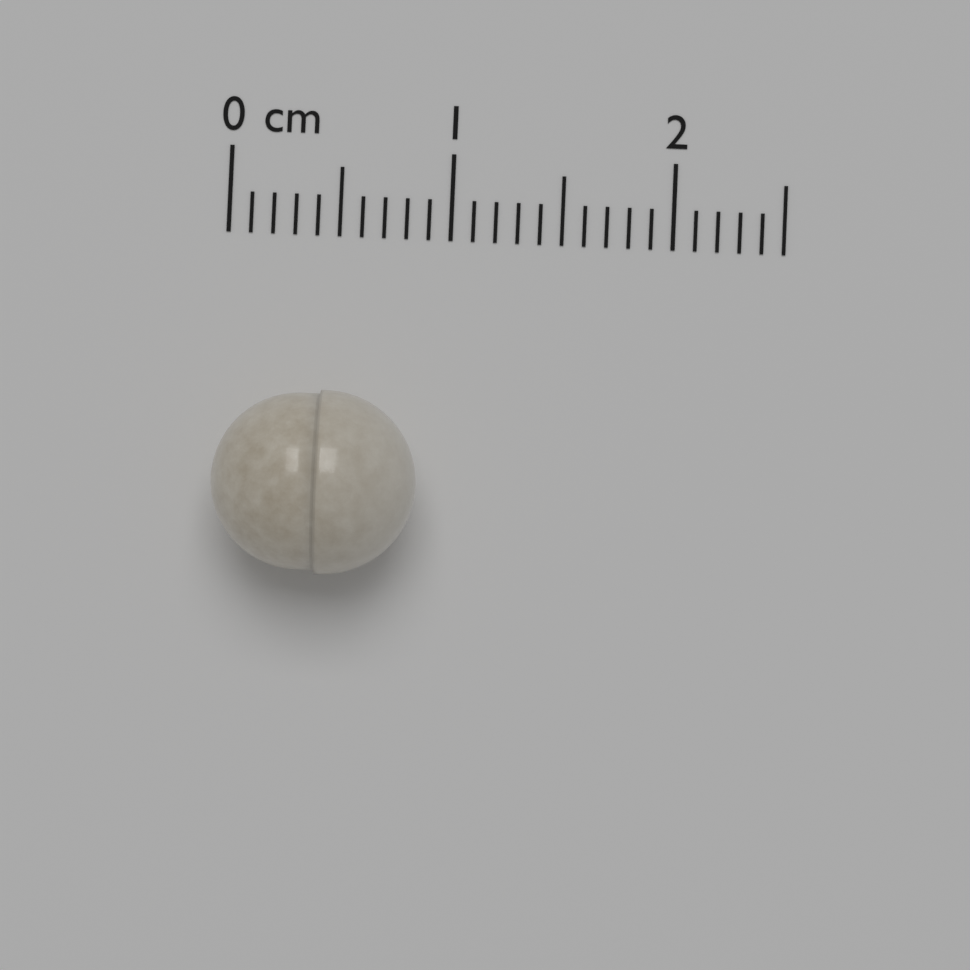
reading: 0.9 cm
